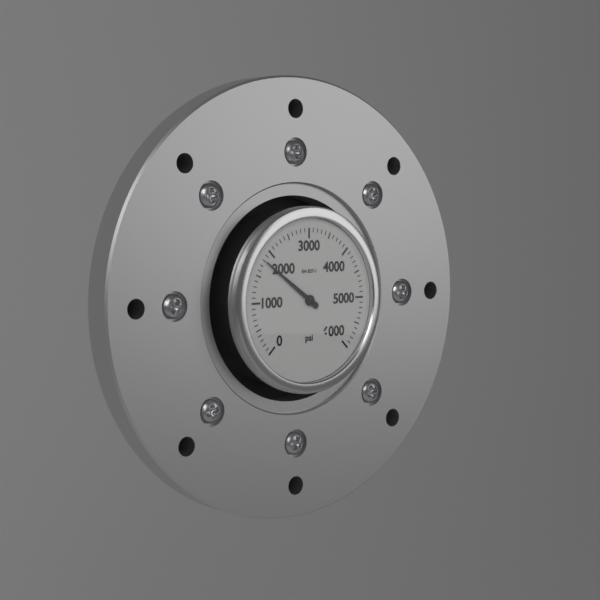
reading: 1800 psi
